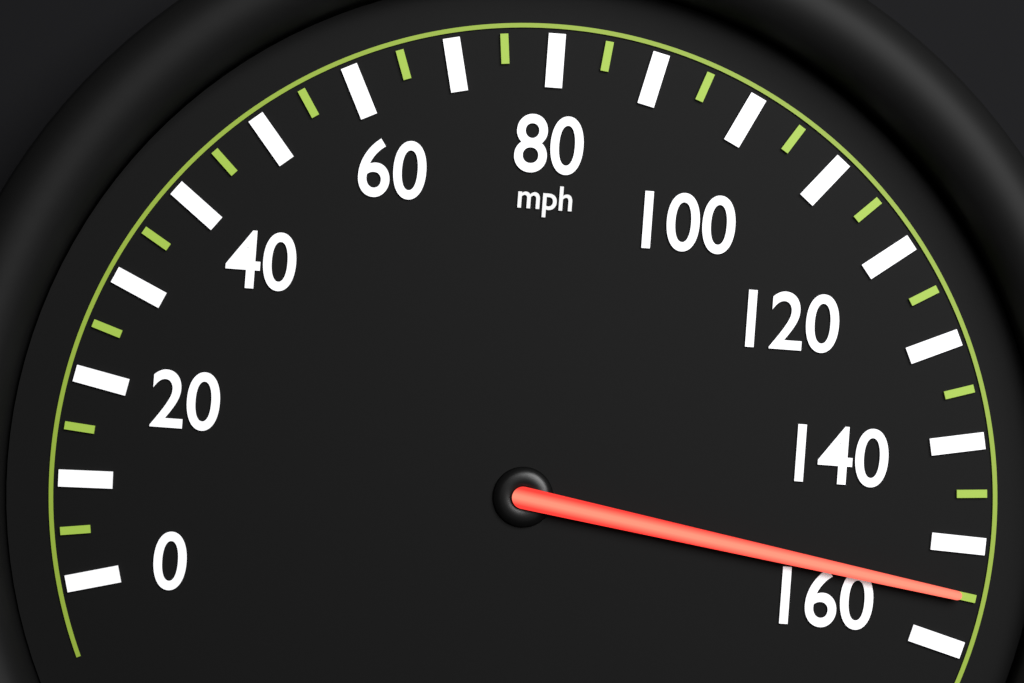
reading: 155 mph
